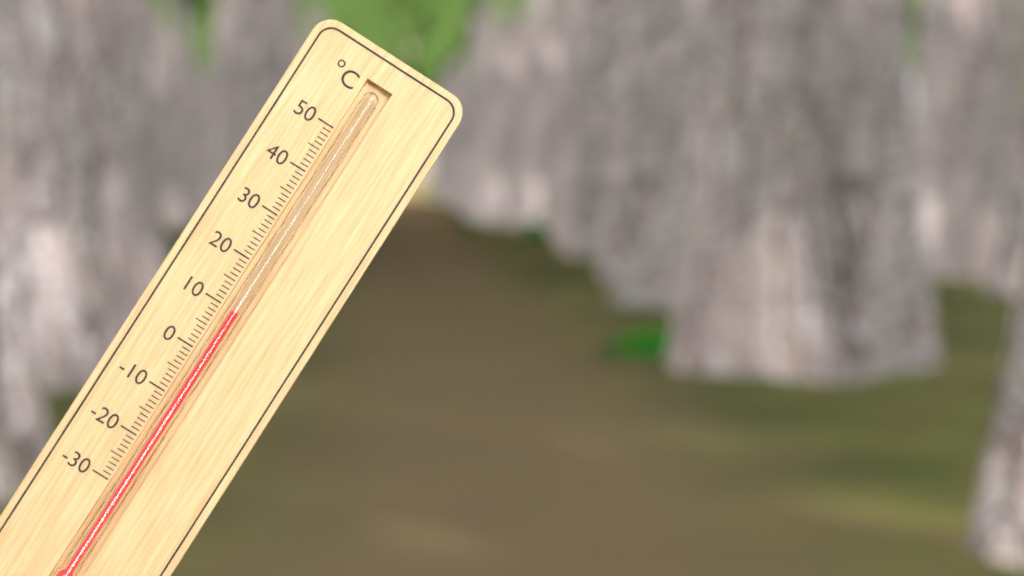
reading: 10 °C
